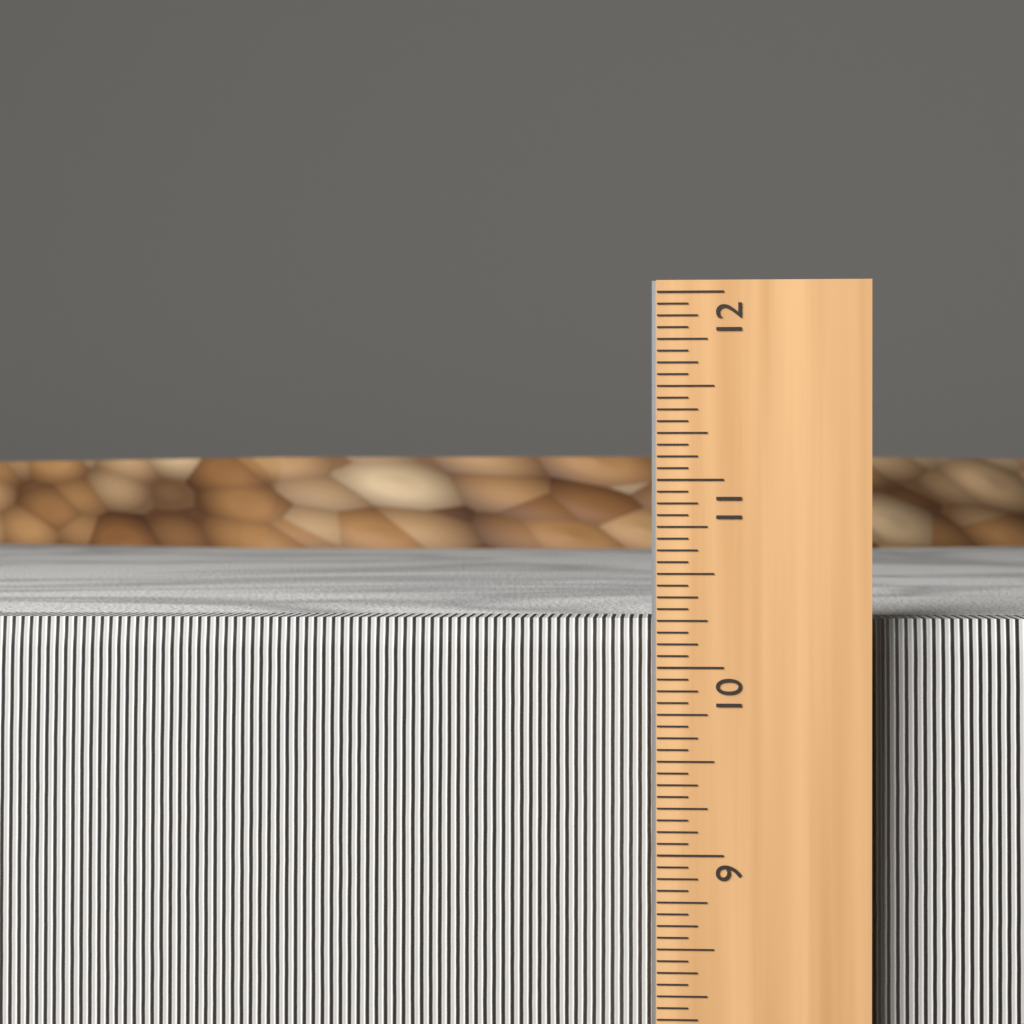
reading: 10.2500 in
